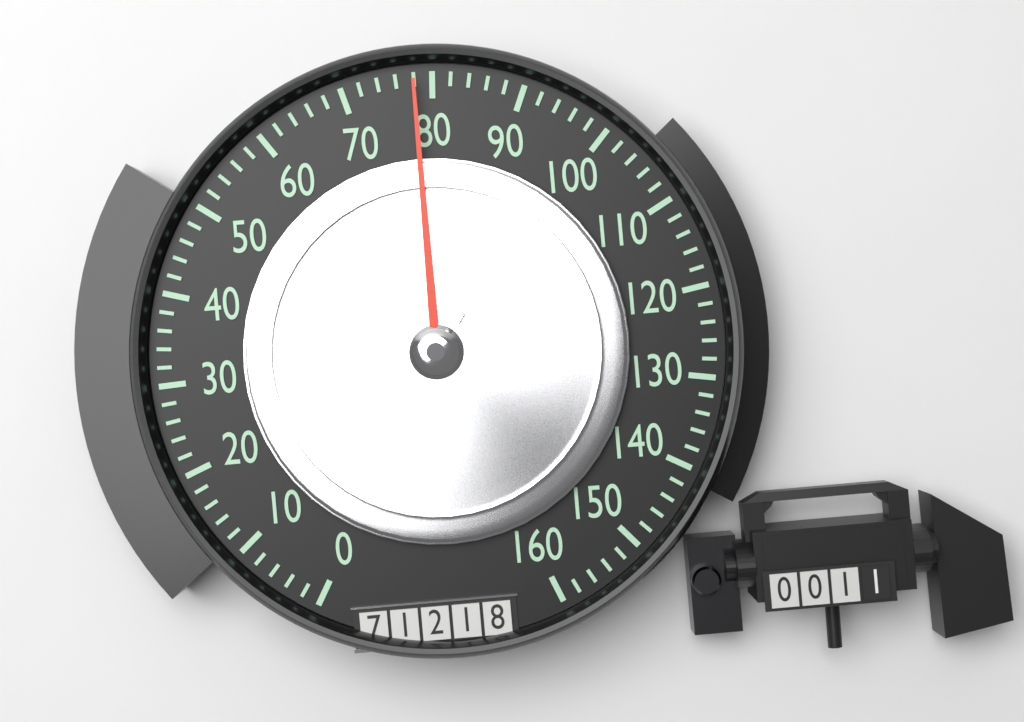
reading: 78 (no unit)
